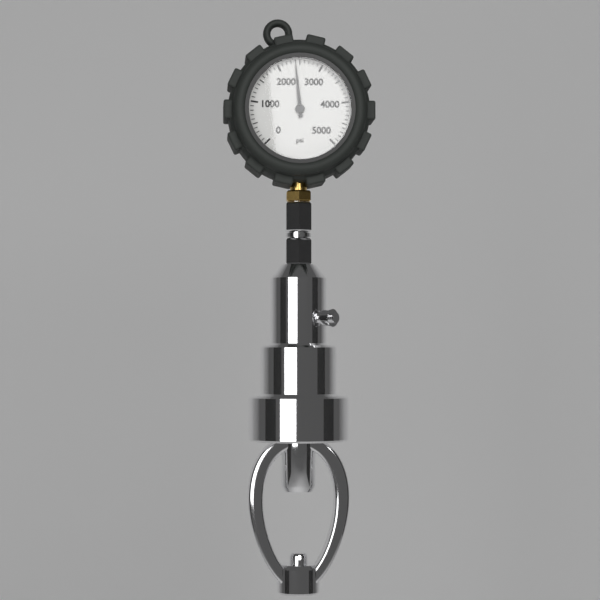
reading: 2400 psi
